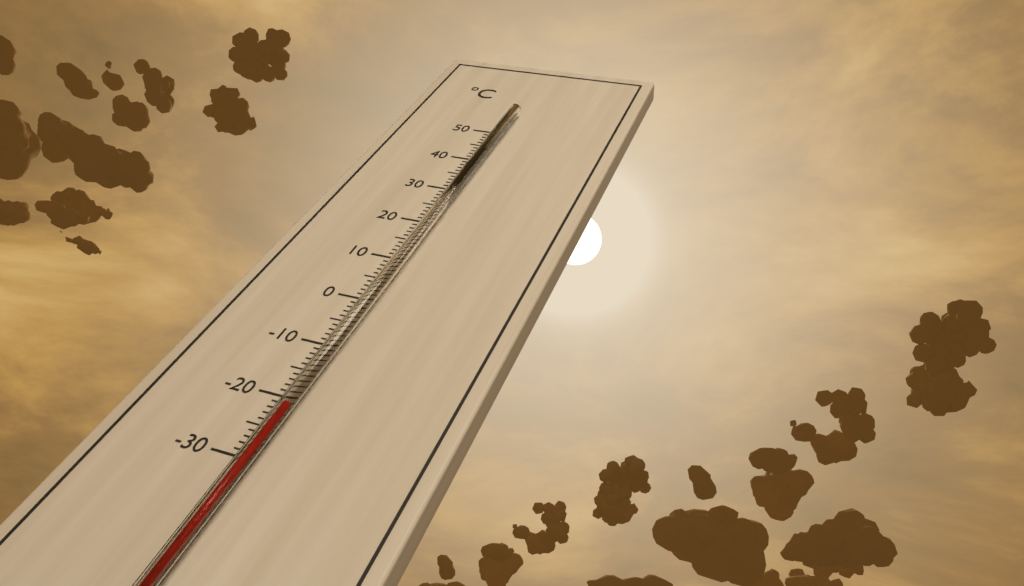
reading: -22 °C
